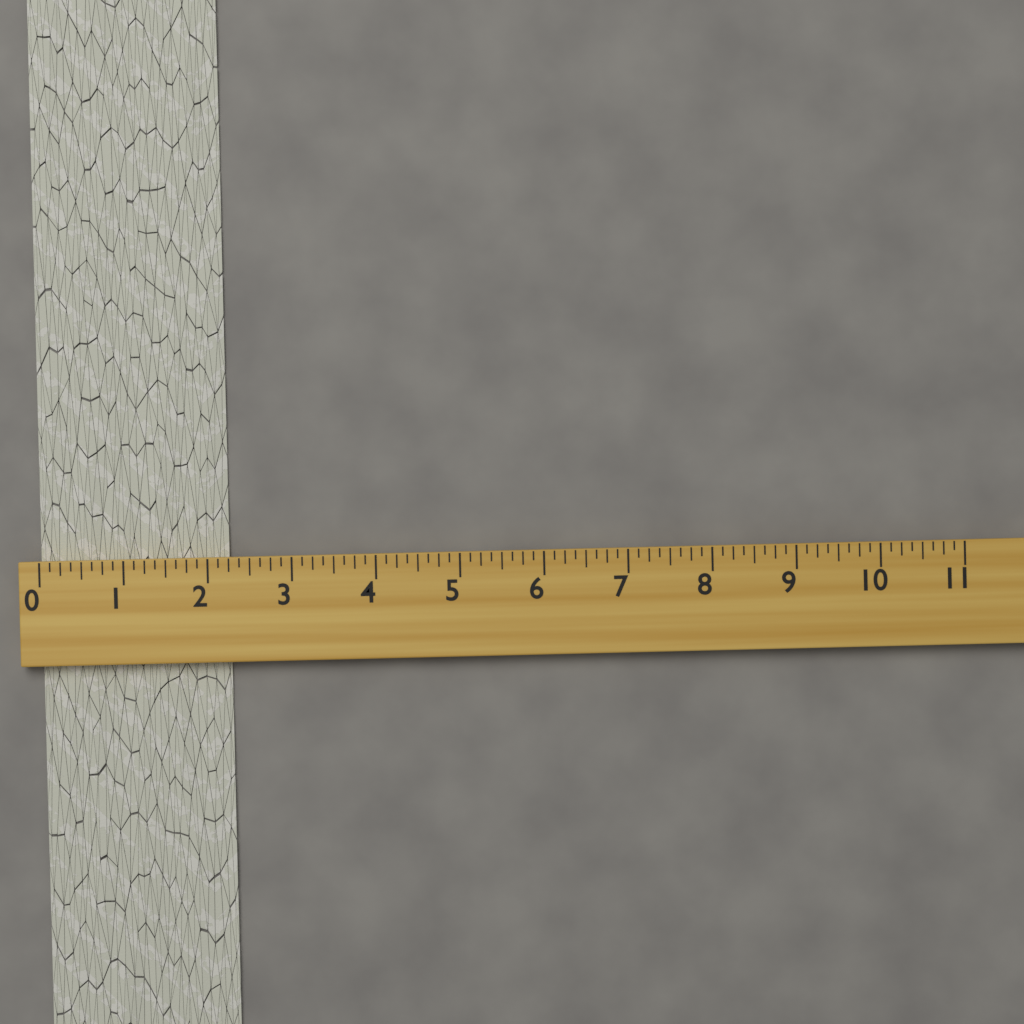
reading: 2.250 (no unit)
